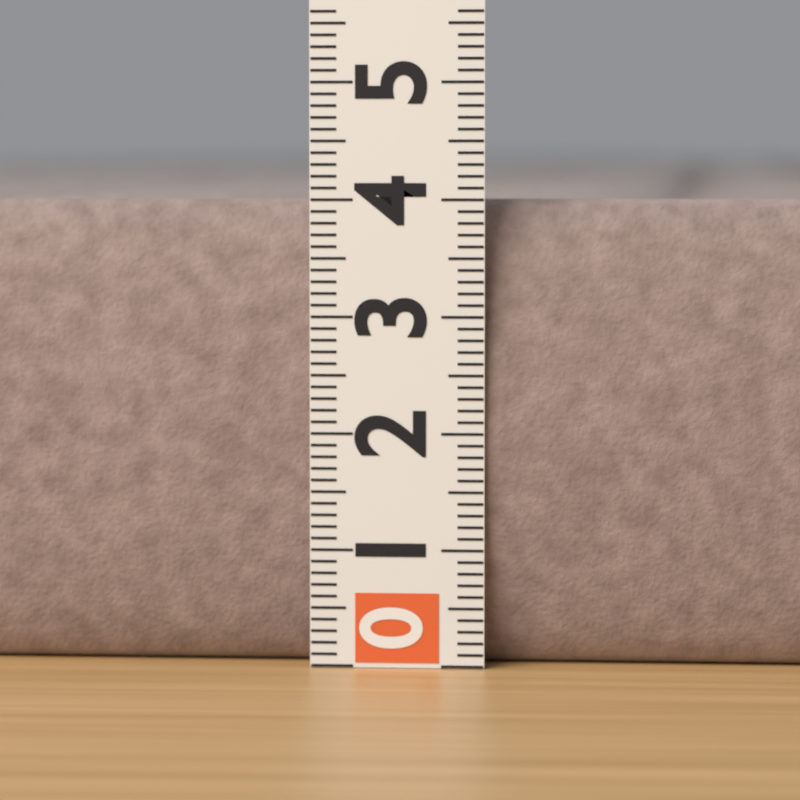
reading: 4.0 (no unit)
